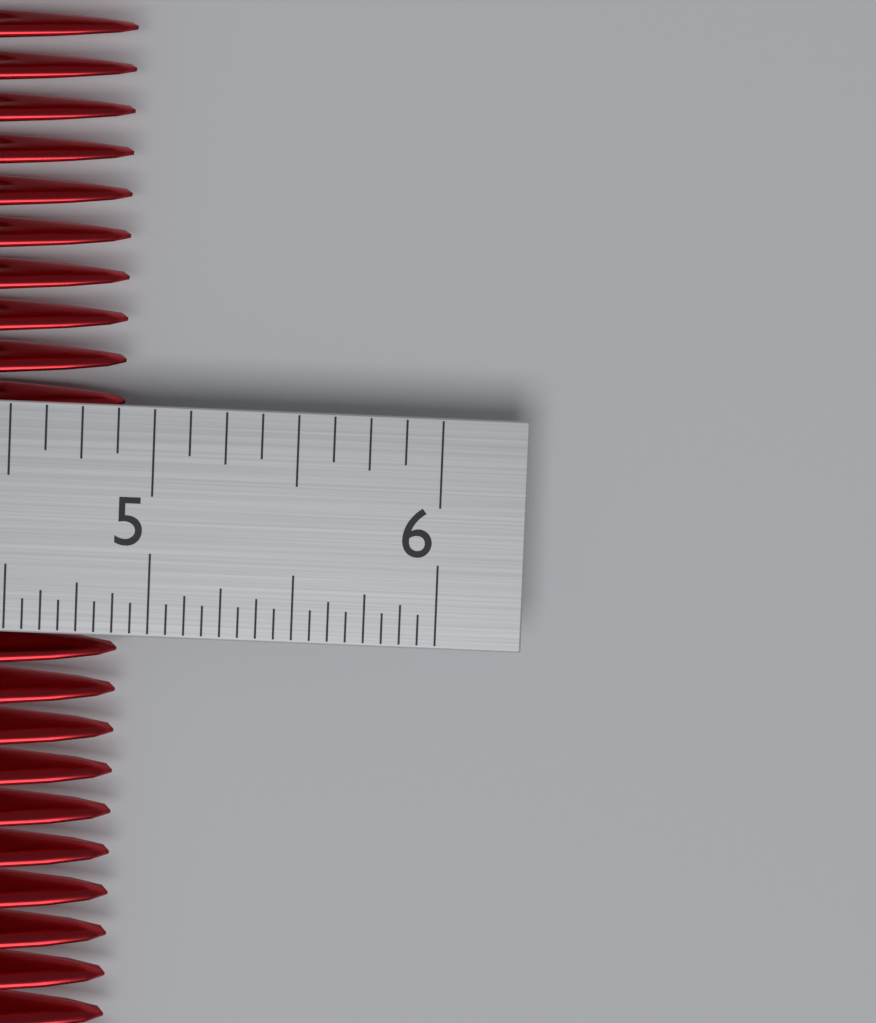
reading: 4.8750 in
